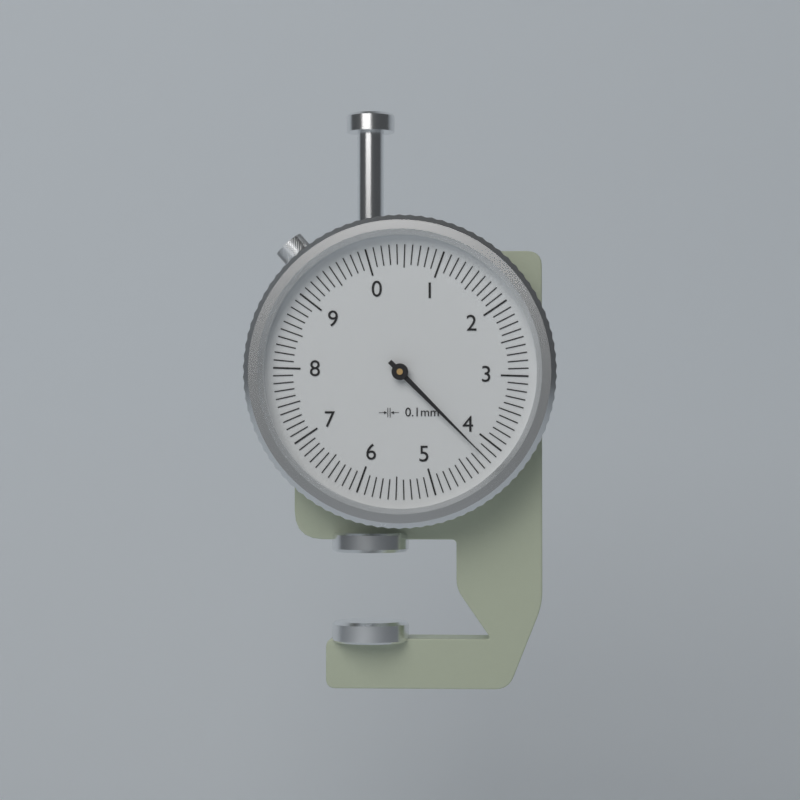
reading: 4.2 mm
